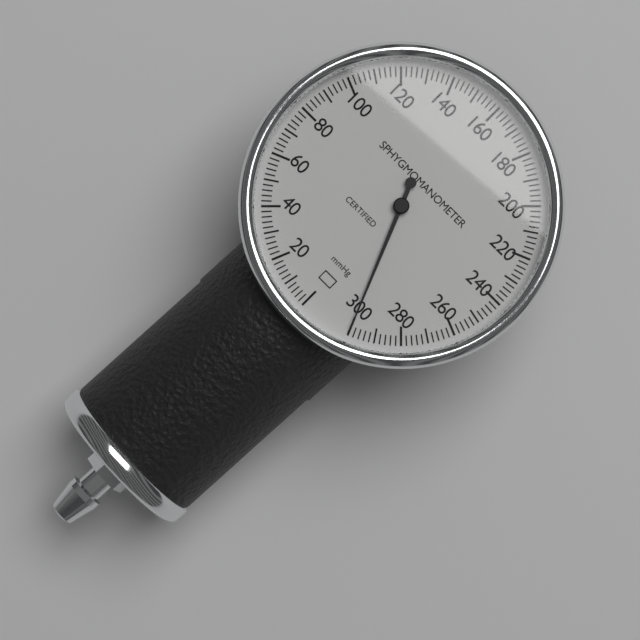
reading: 300 mmHg
